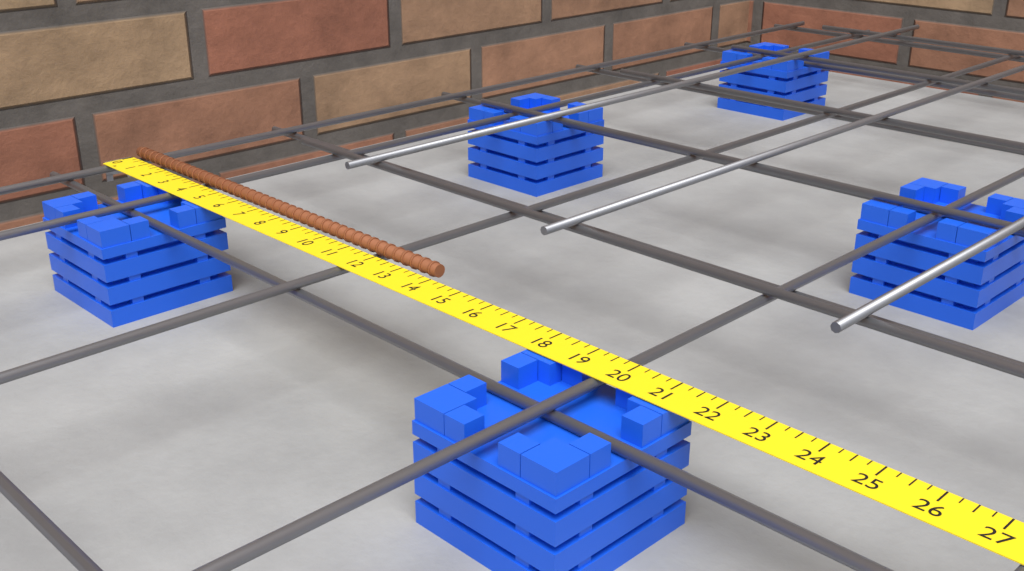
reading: 14.00 in
